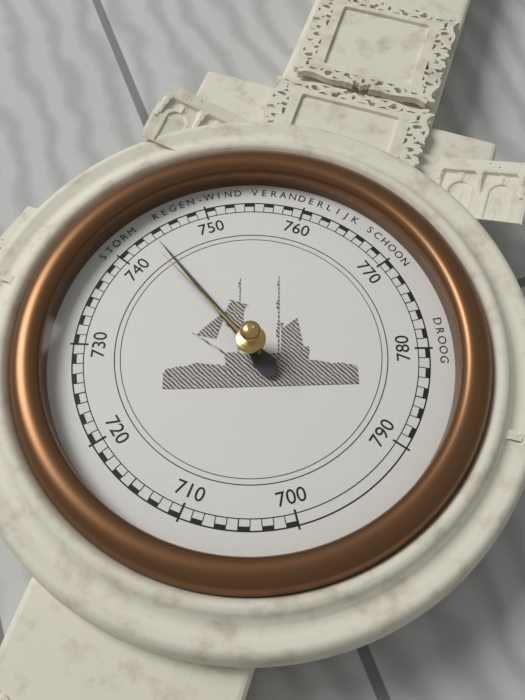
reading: 744 mmHg
